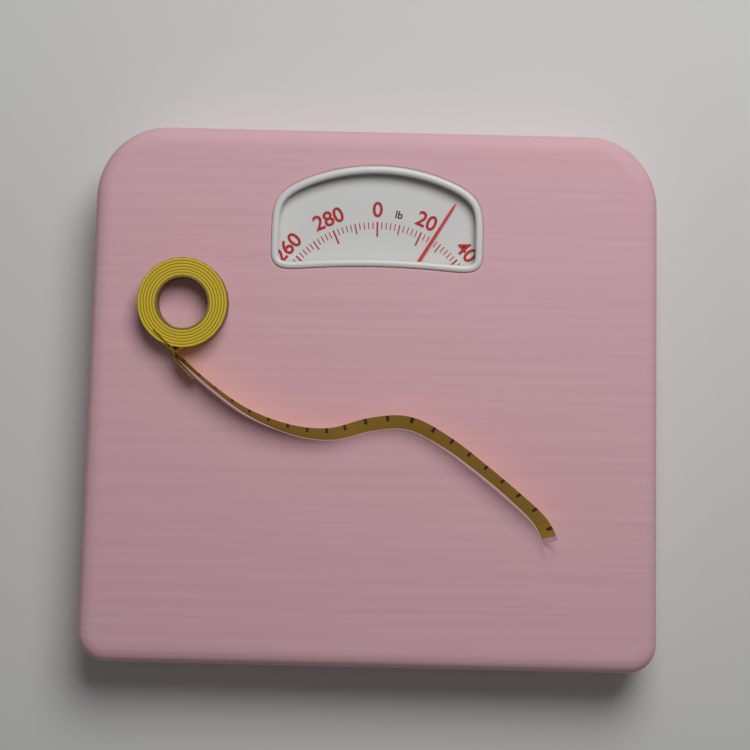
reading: 26 lb
